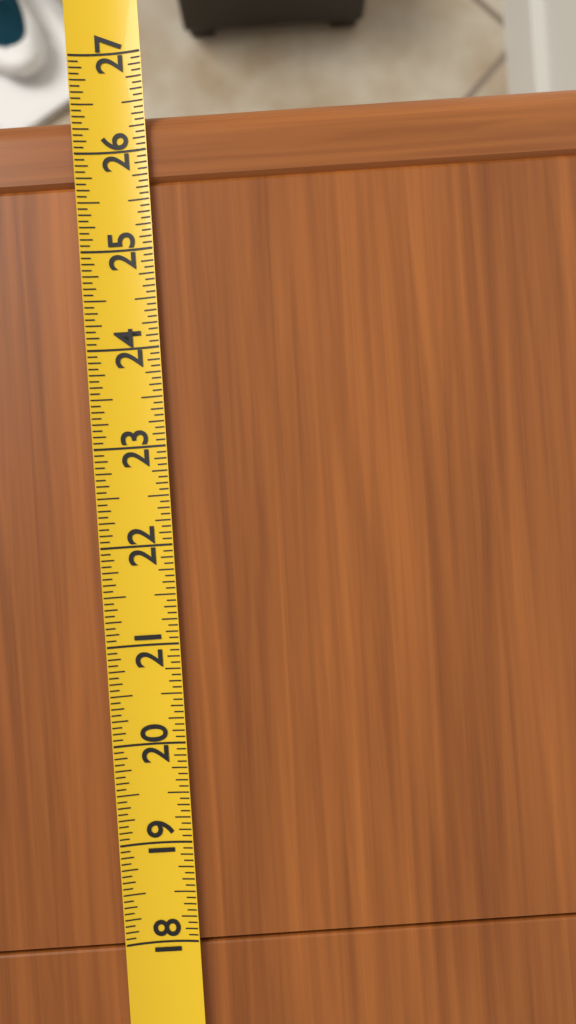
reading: 26.4375 (no unit)
